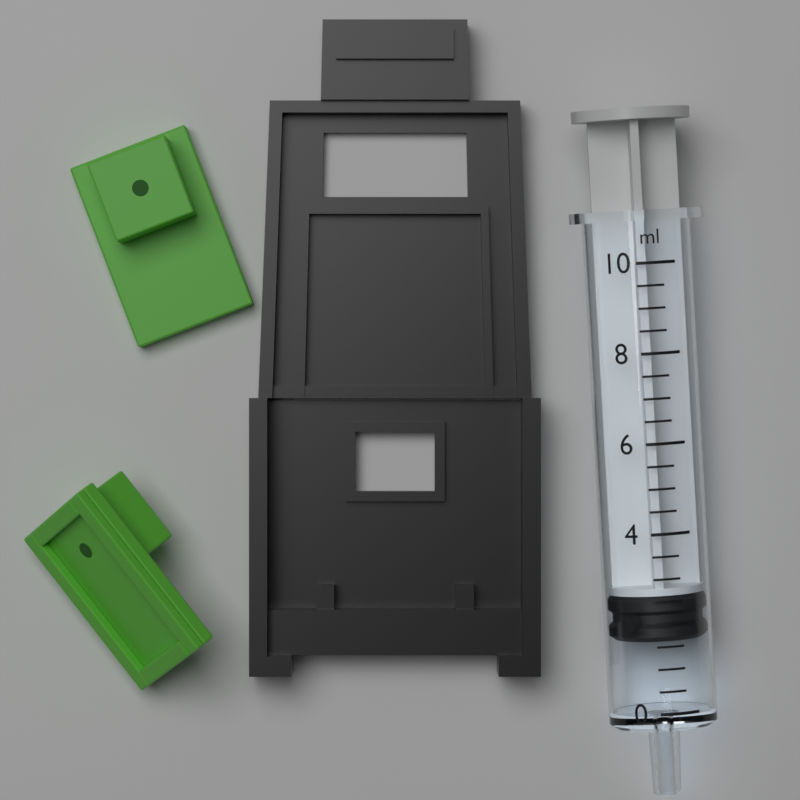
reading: 1.6 ml
